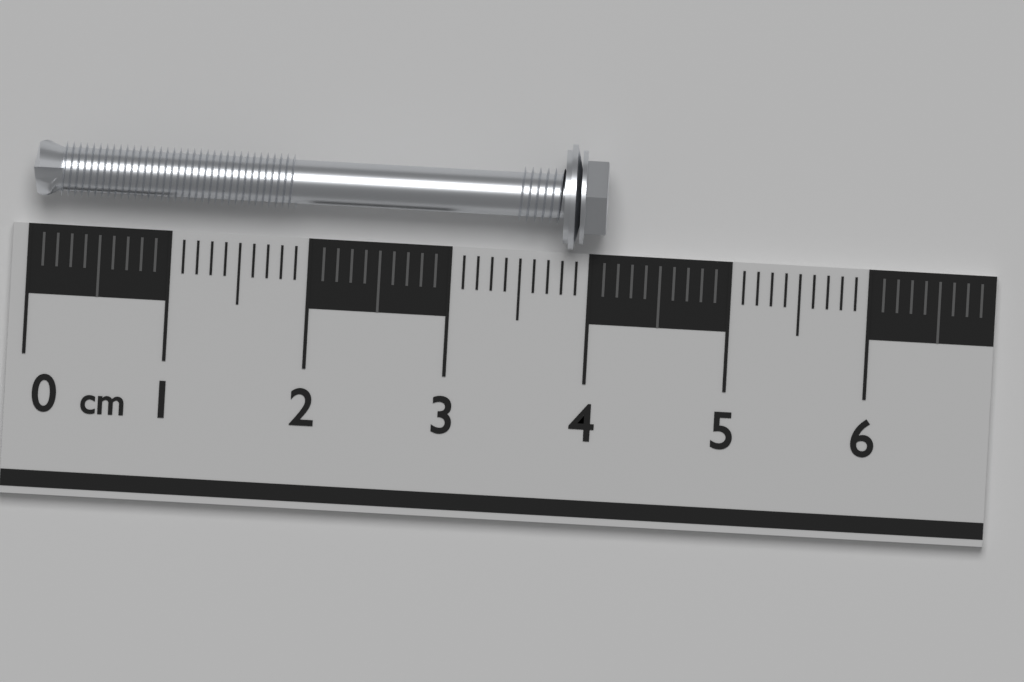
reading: 4.1 cm
